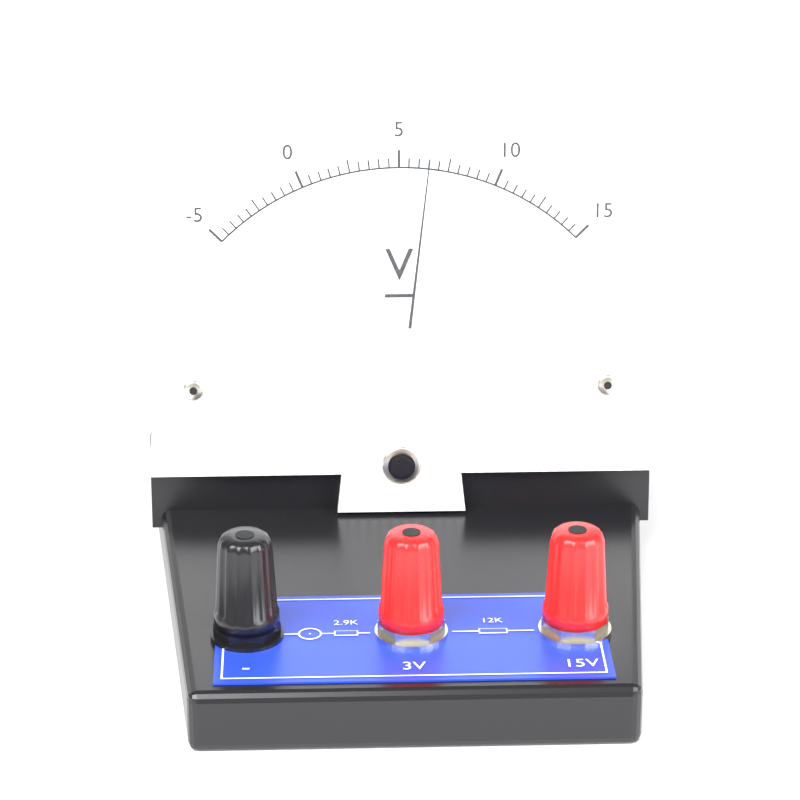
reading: 6.5 V
